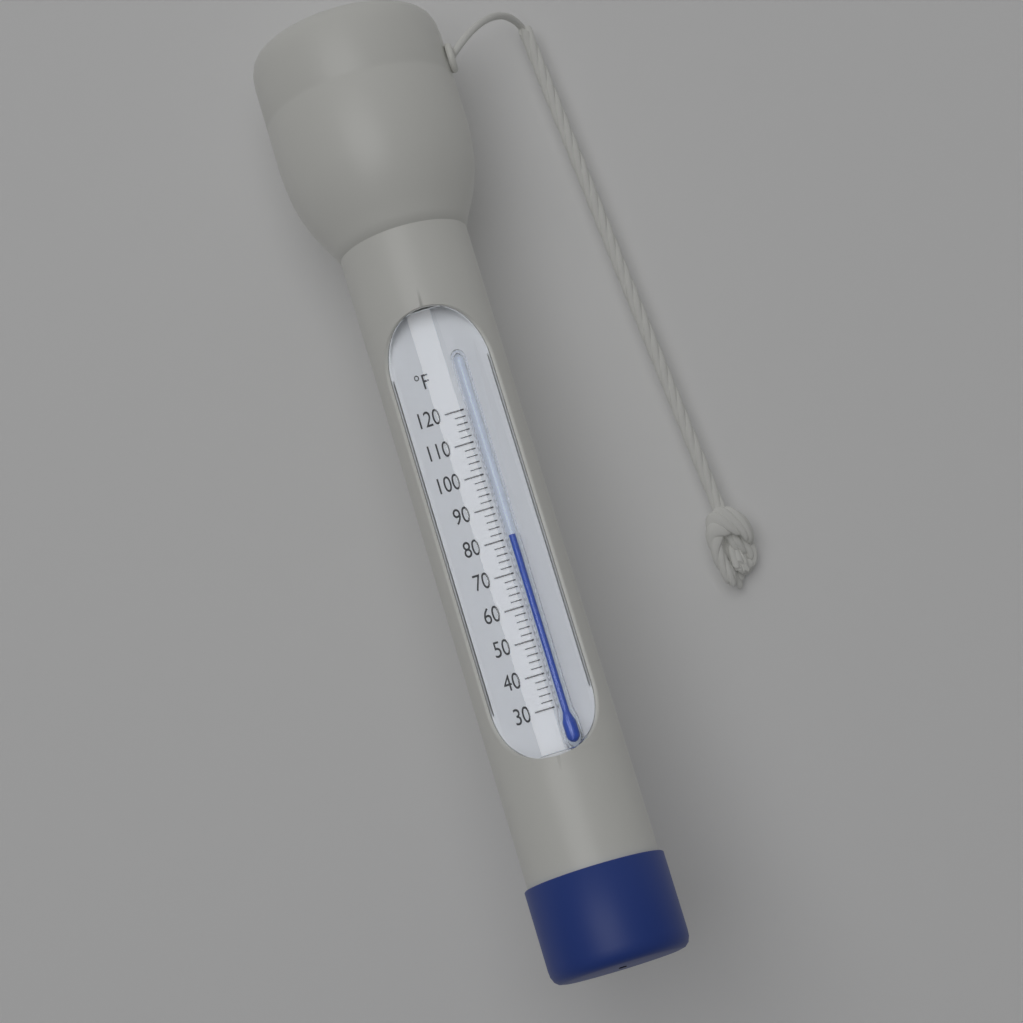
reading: 80 °F
